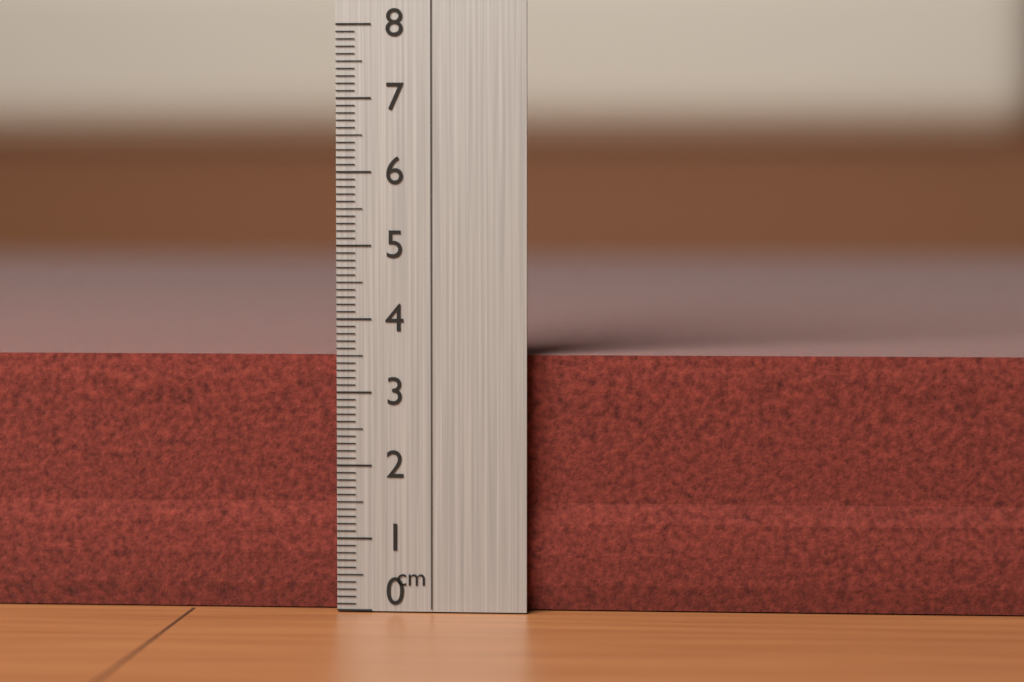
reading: 3.5 cm
